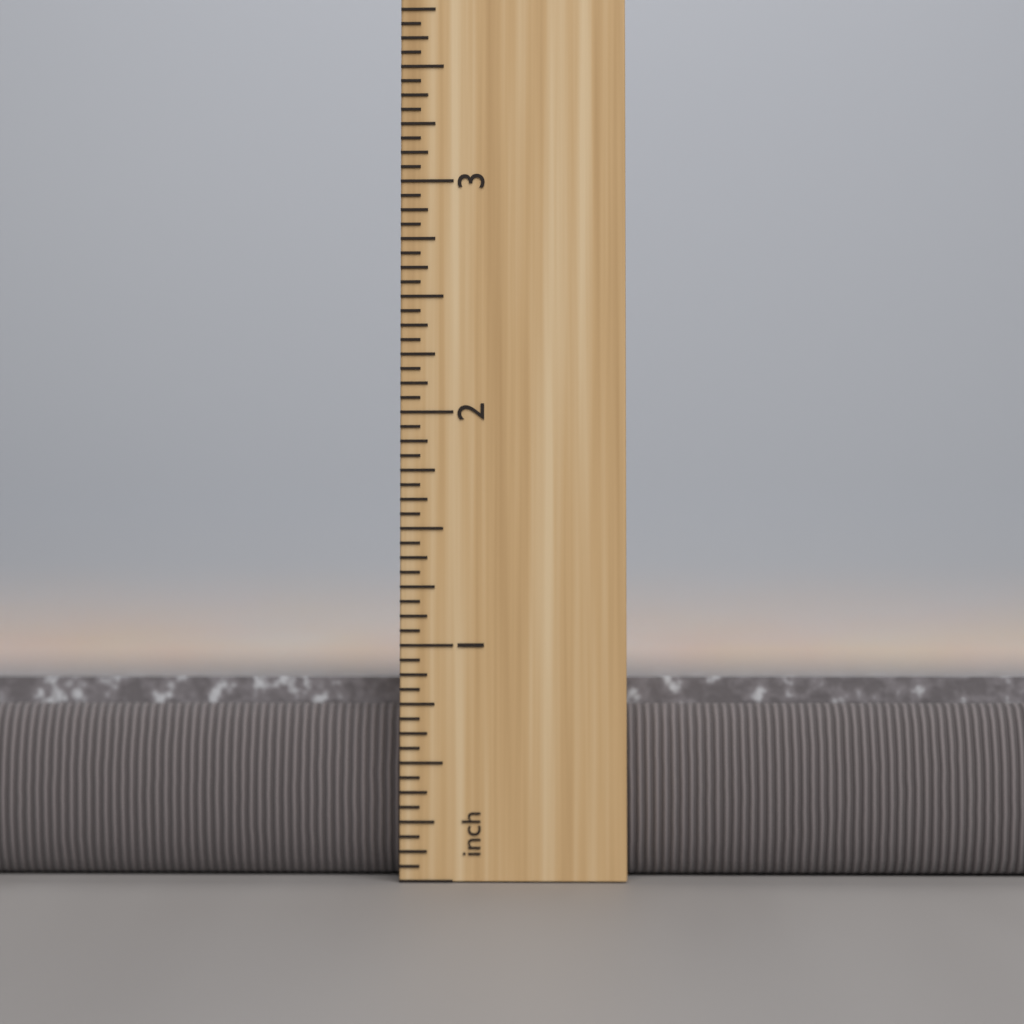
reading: 0.8750 inch
